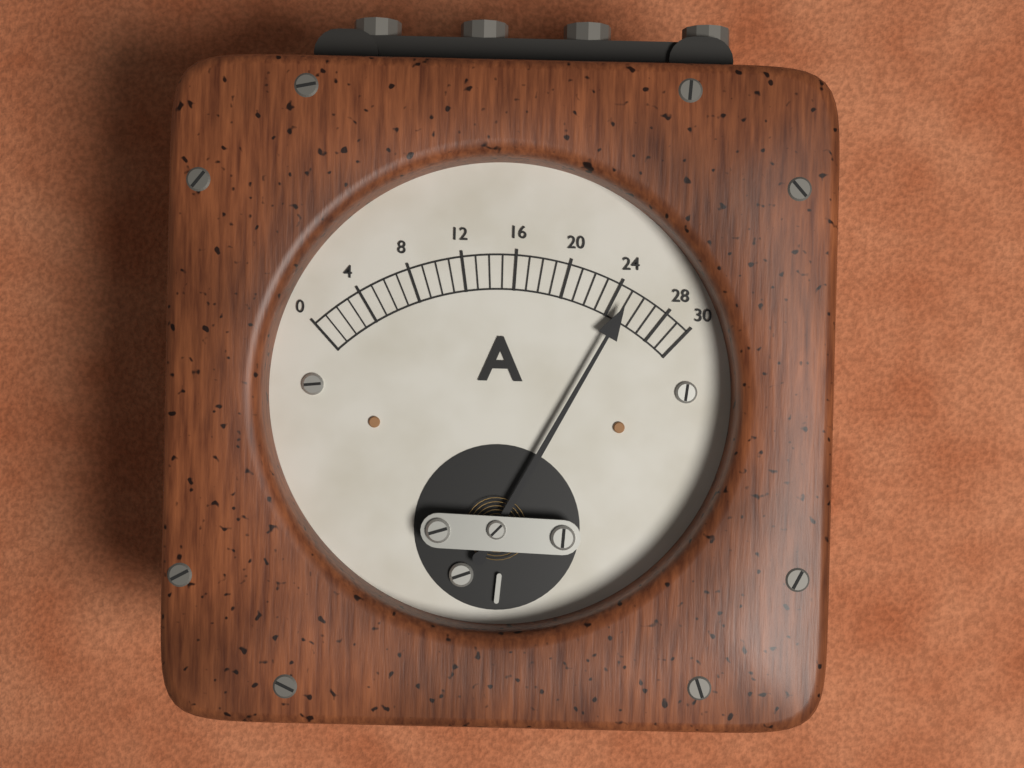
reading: 25 A
